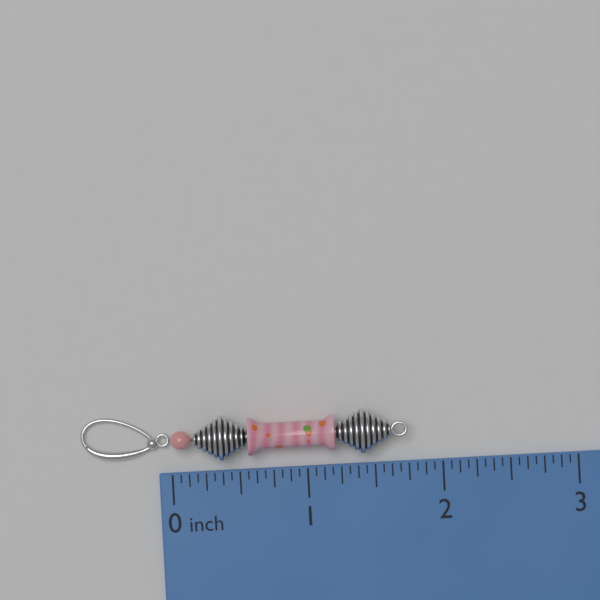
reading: 1.7500 inch
